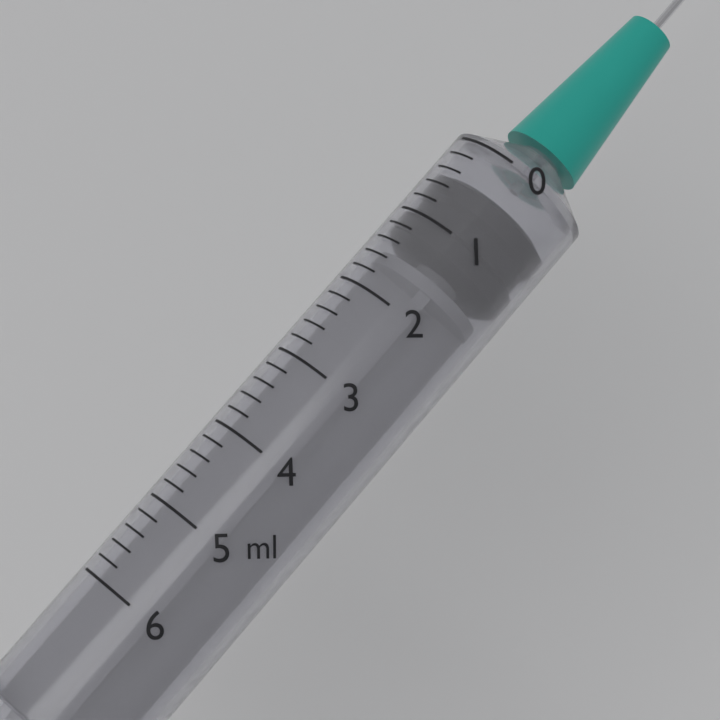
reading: 0.4 ml
